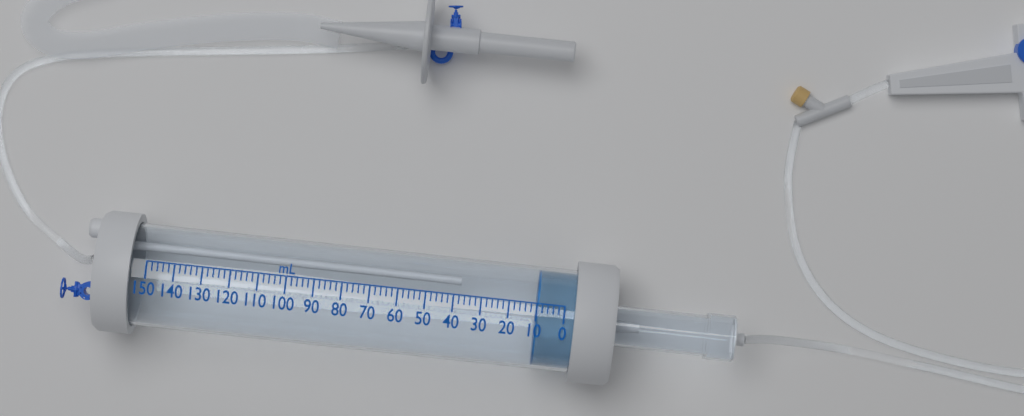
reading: 10 mL
